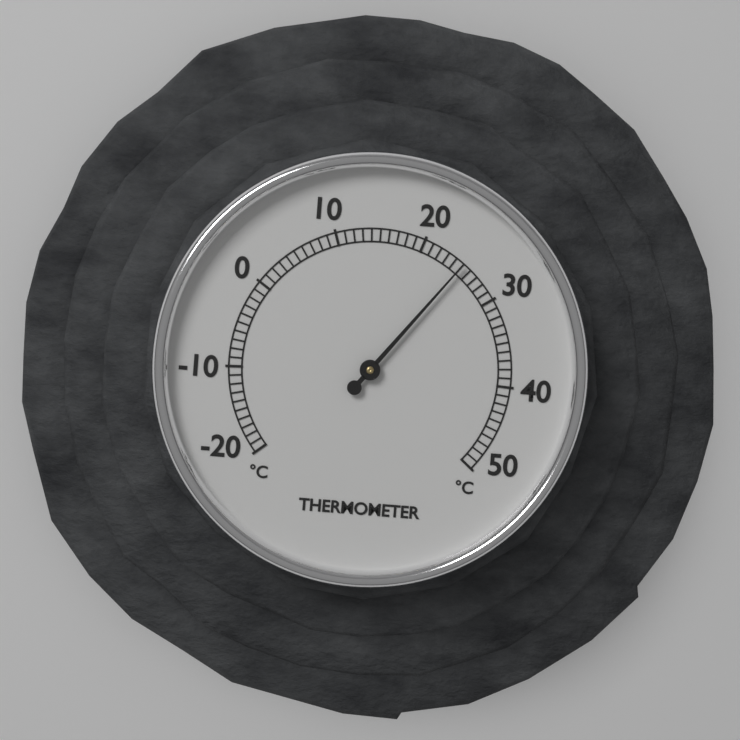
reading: 25 °C
